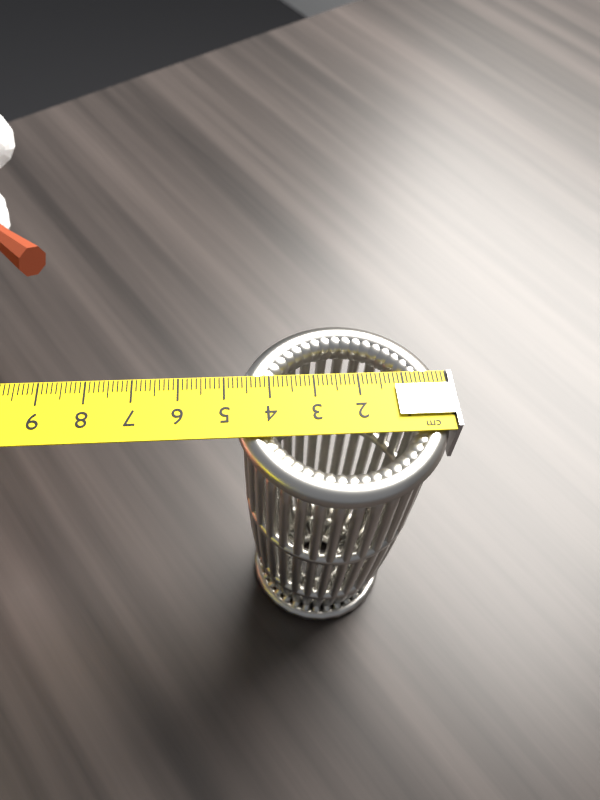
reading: 4.8 cm
